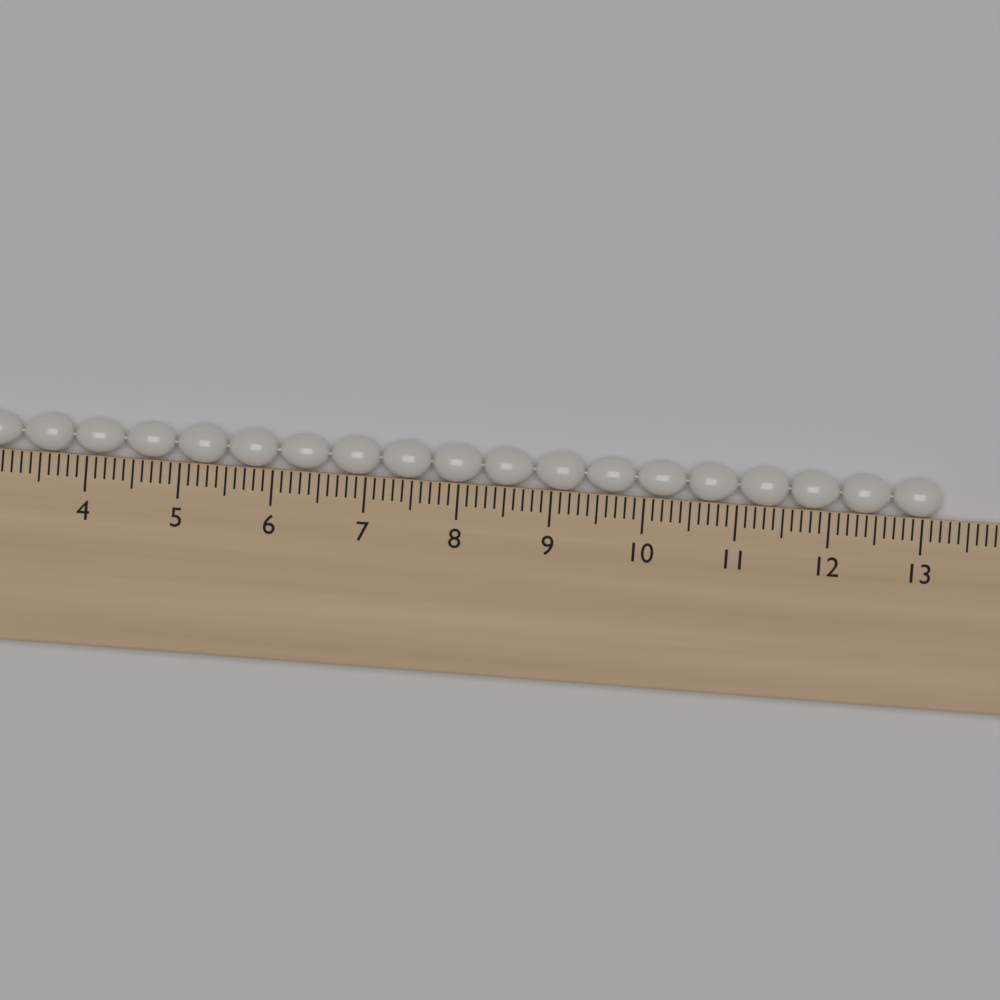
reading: 13.2 cm
